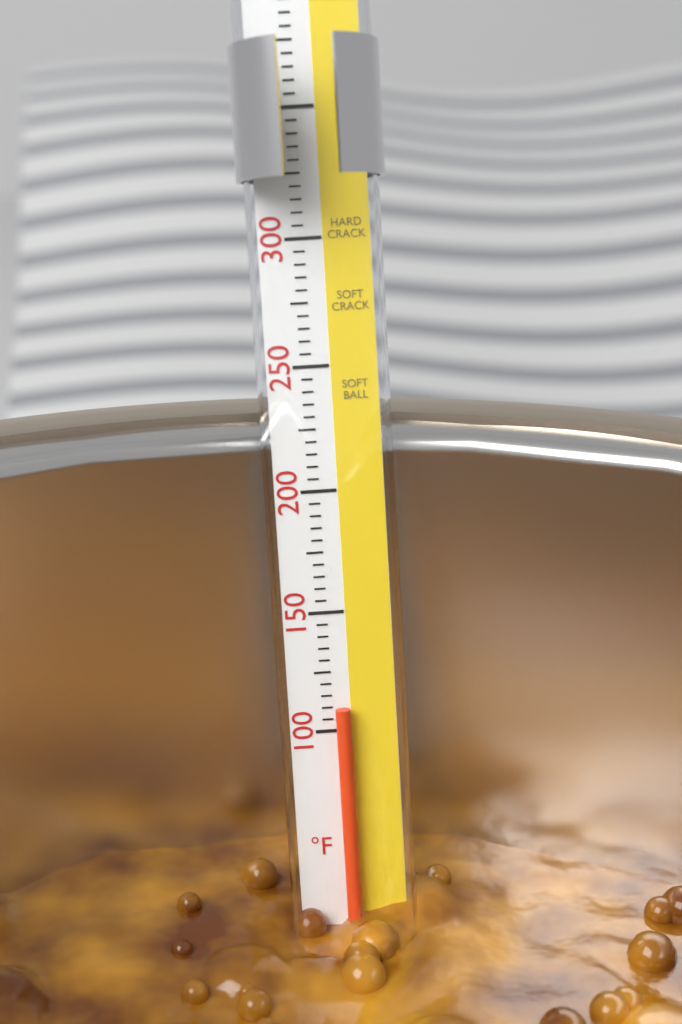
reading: 110 °F
